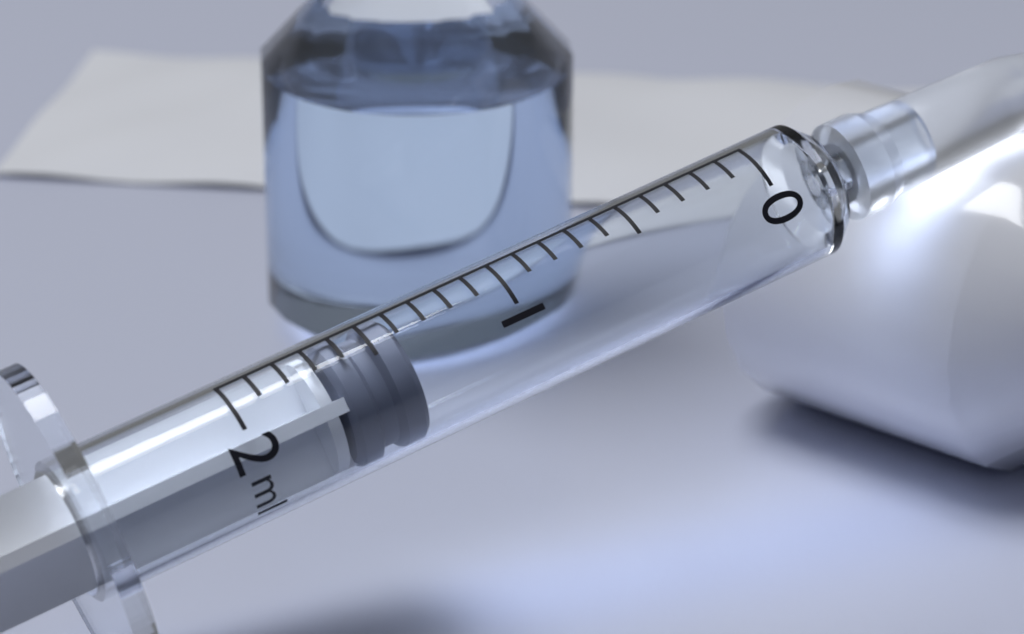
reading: 1.4 ml
